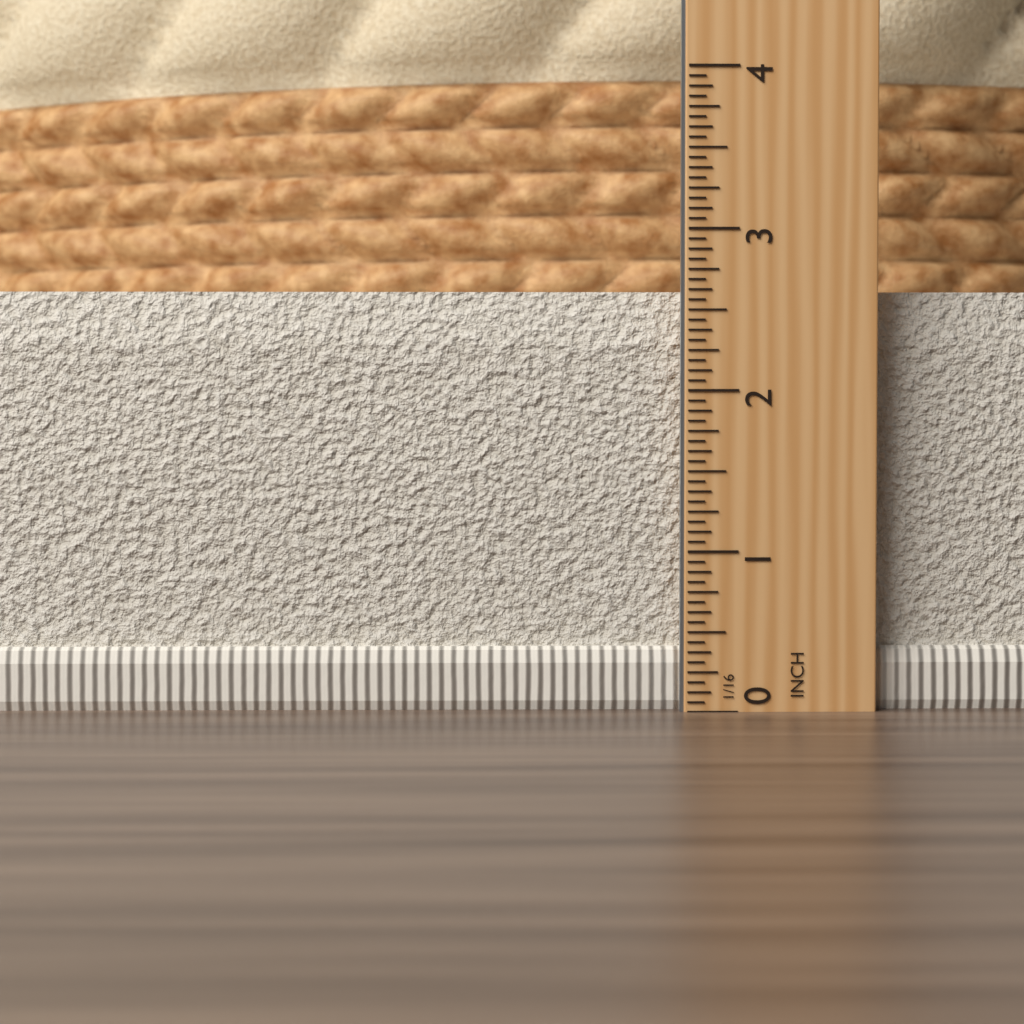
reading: 2.6250 in
